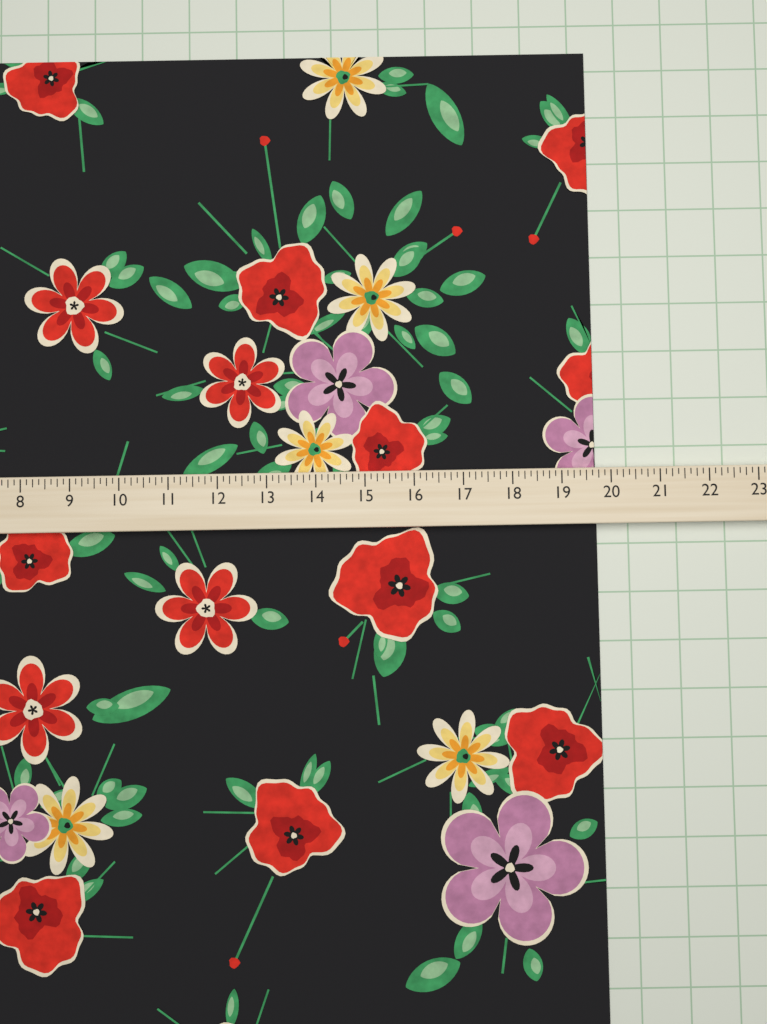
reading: 19.750 (no unit)
